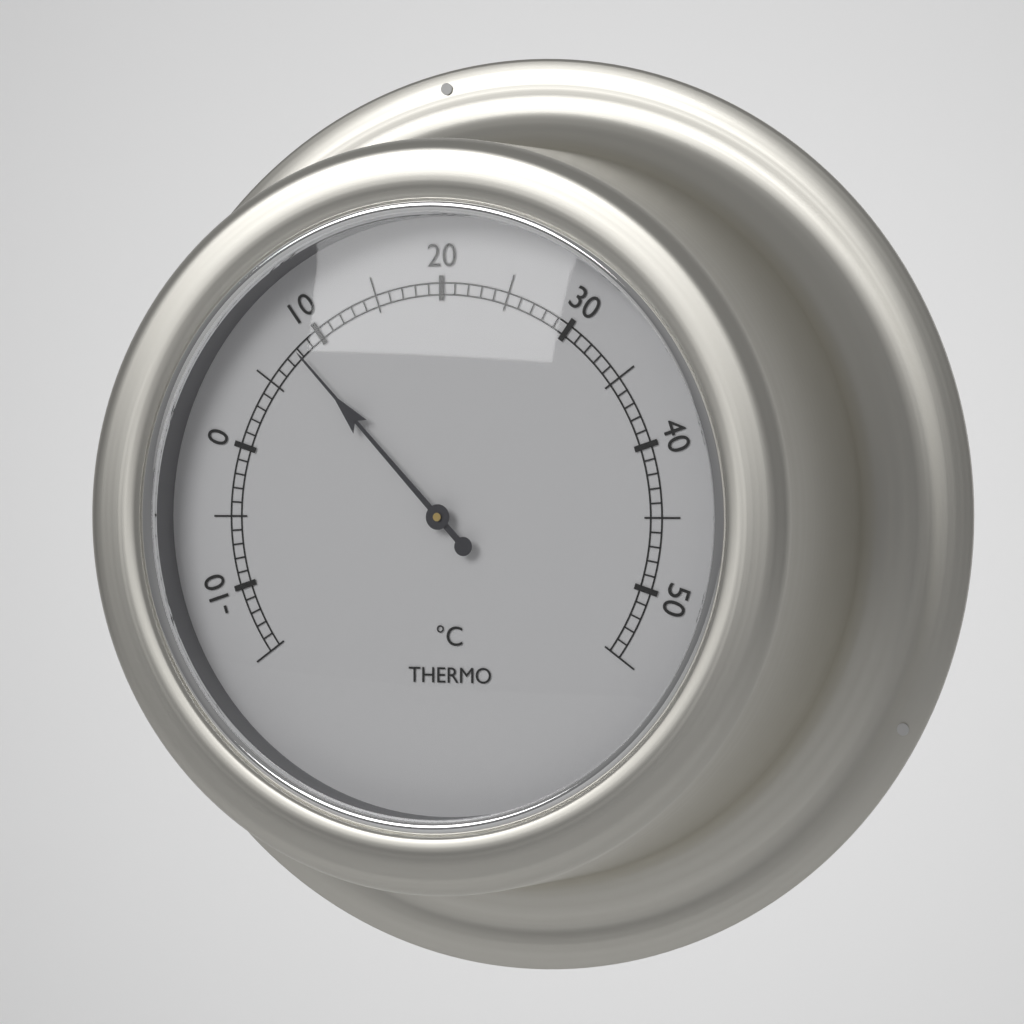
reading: 8 °C
